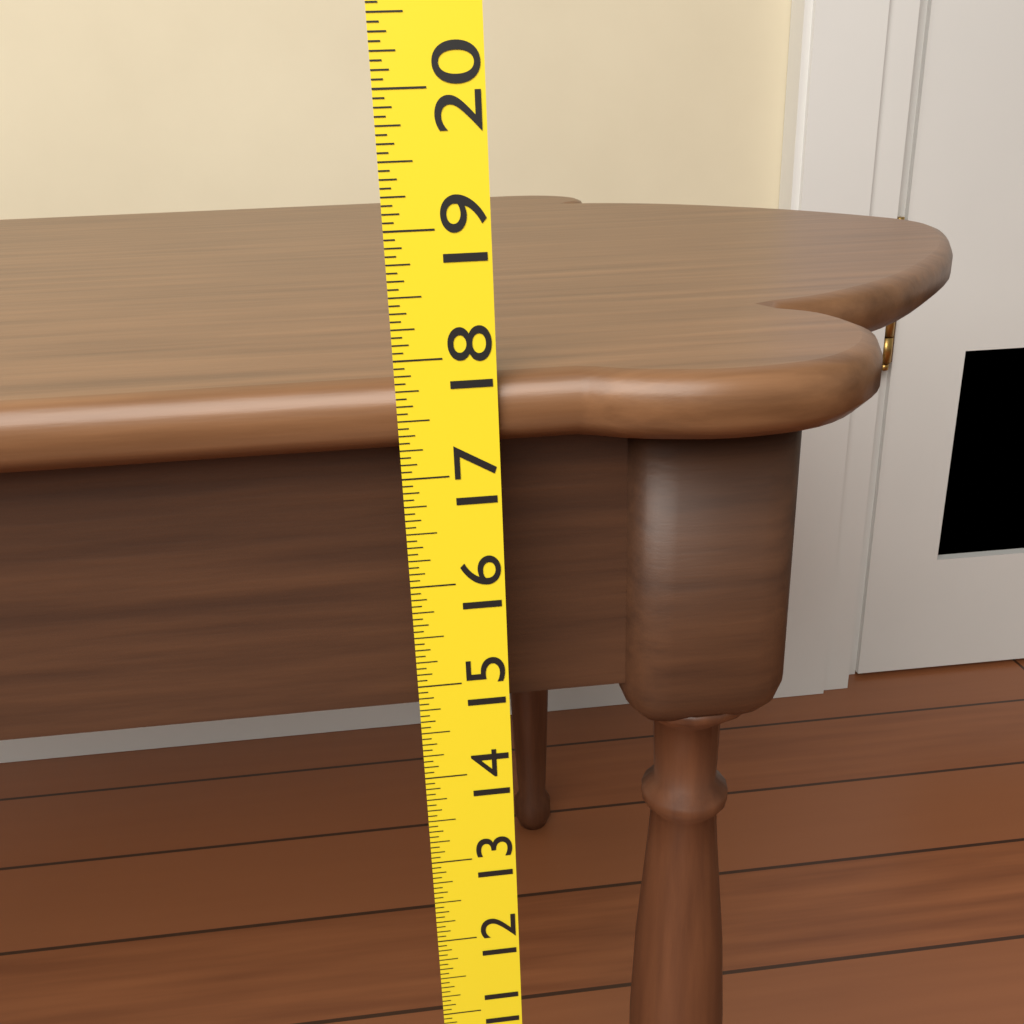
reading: 17.8125 (no unit)
